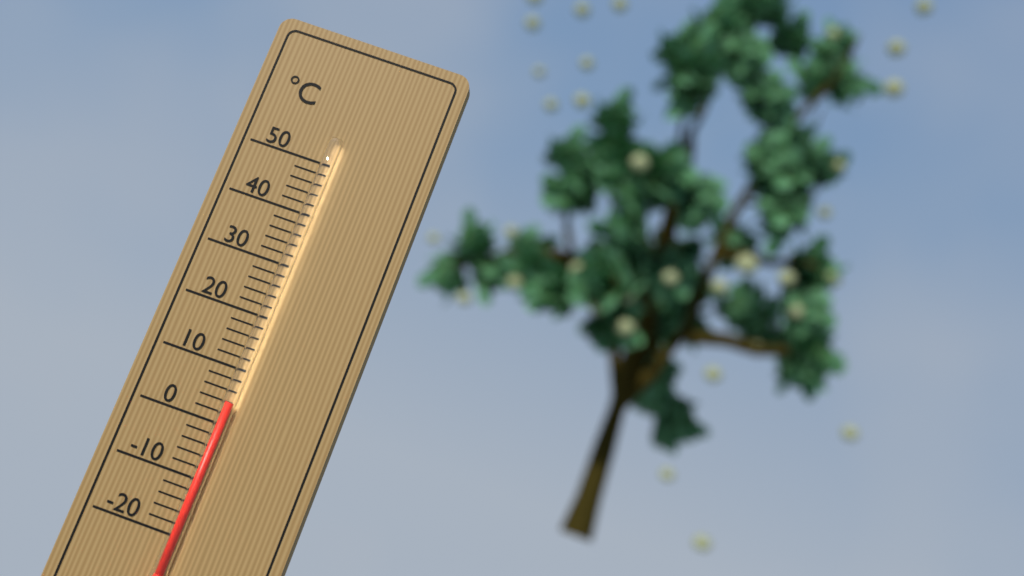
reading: 4 °C
